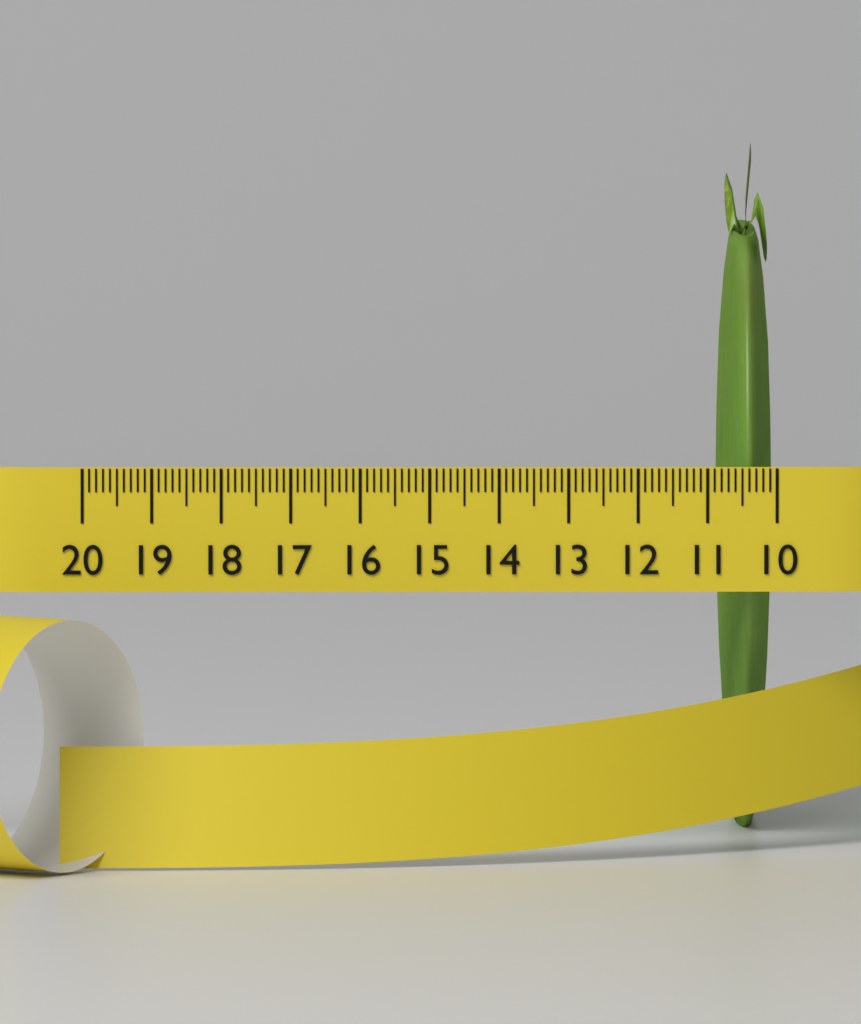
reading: 10.8 (no unit)
